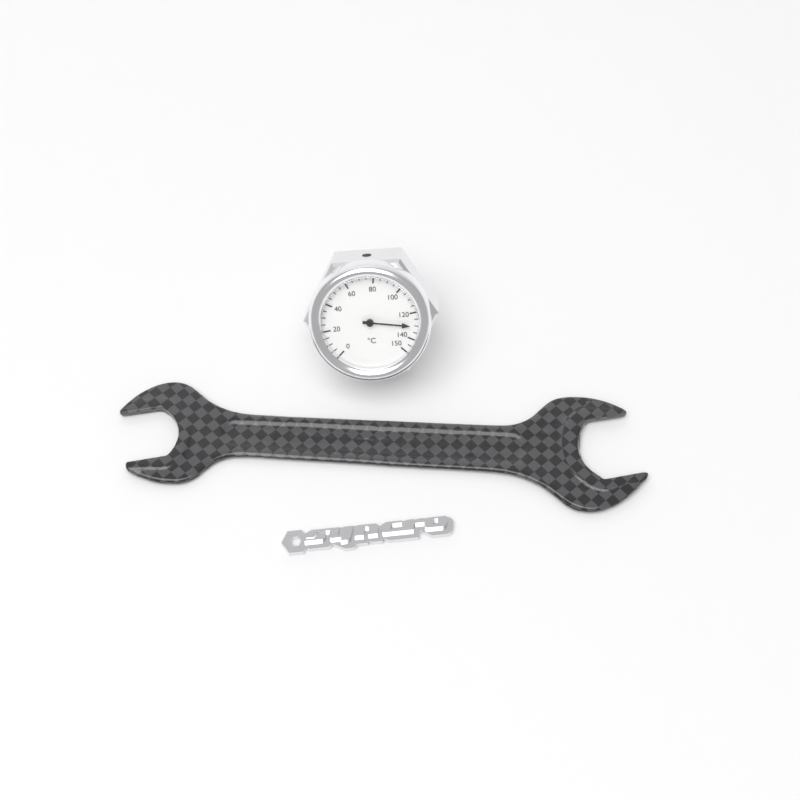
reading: 130 °C
